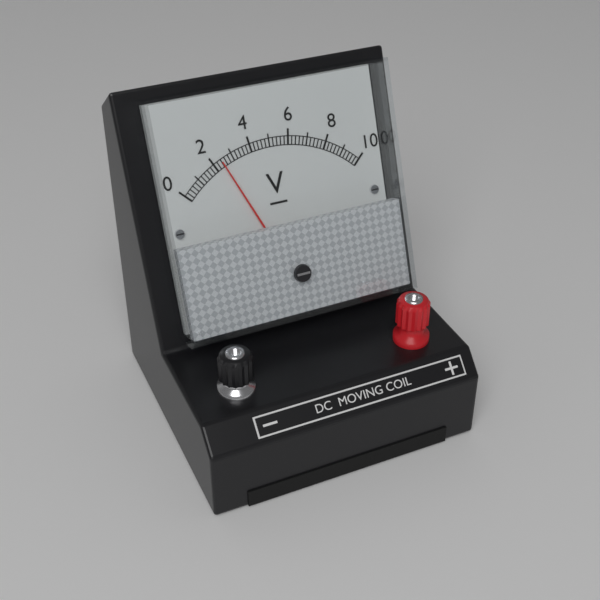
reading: 2.4 V
